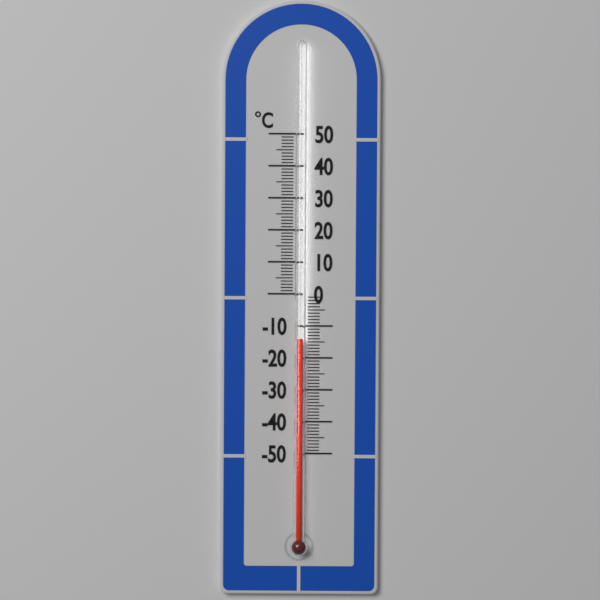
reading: -14 °C
